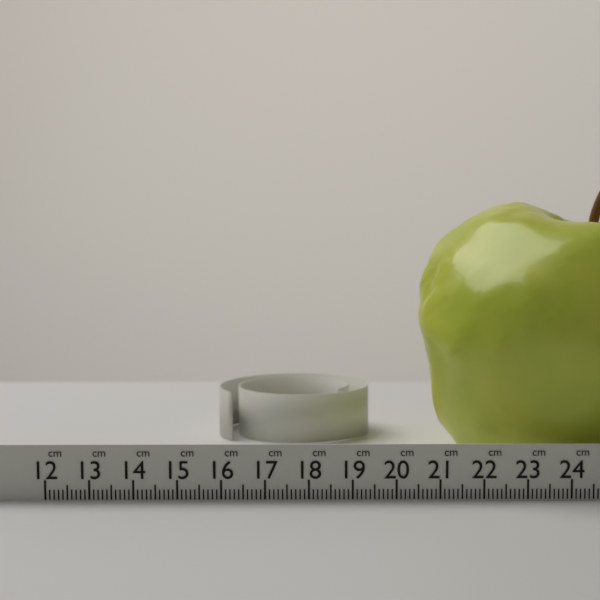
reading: 20.6 cm
